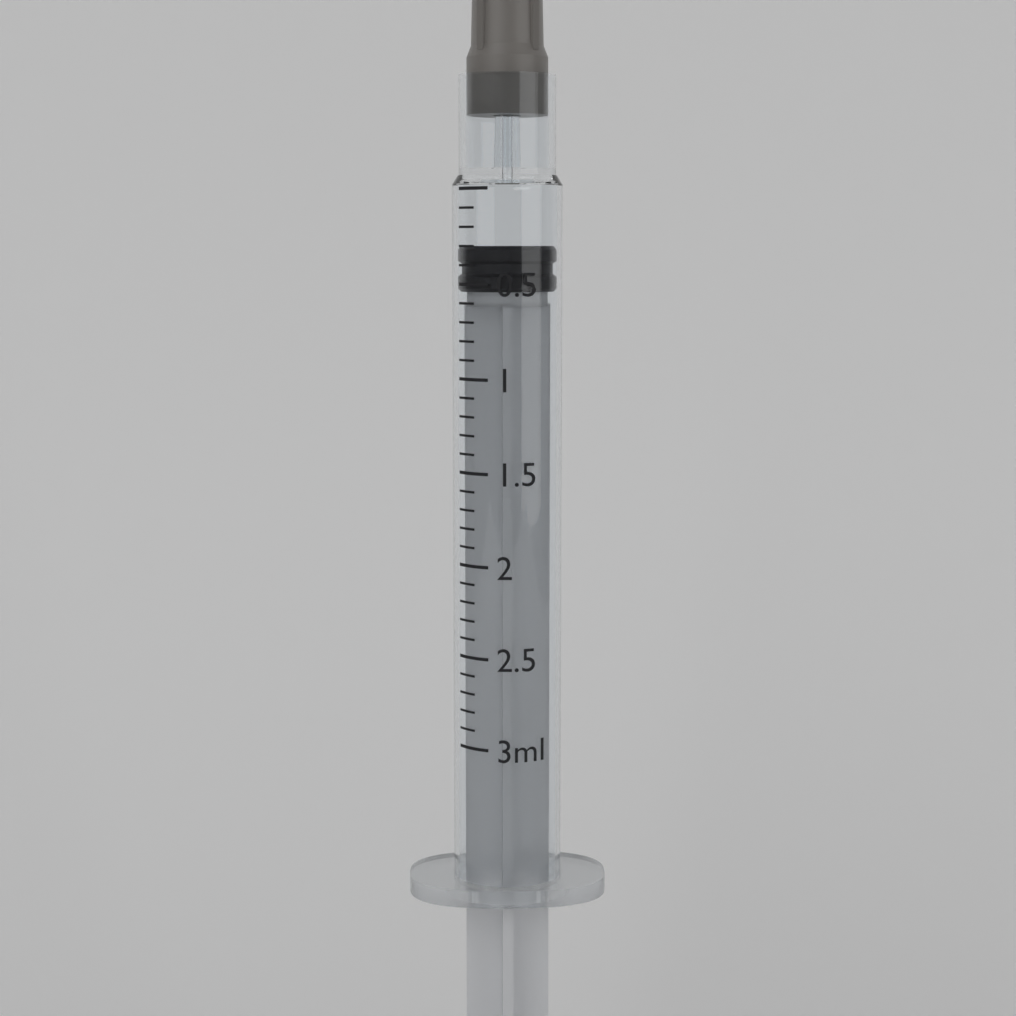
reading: 0.3 ml
